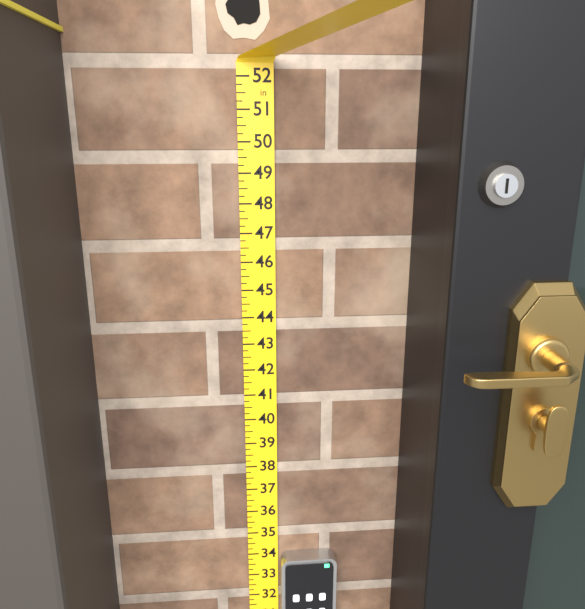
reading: 34.00 in
